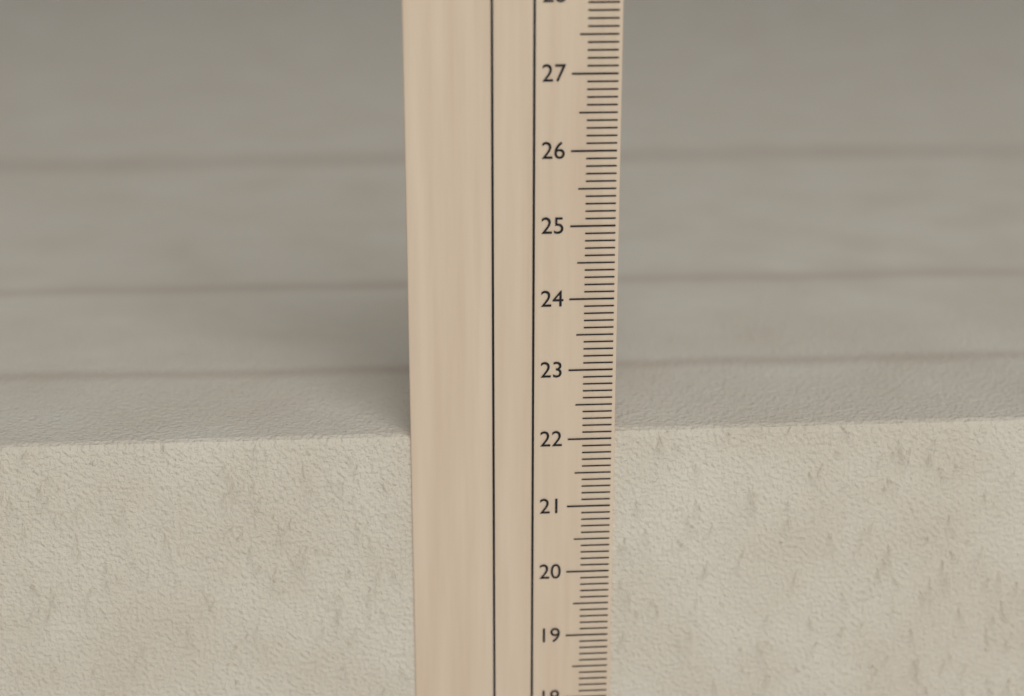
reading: 22.1 cm
